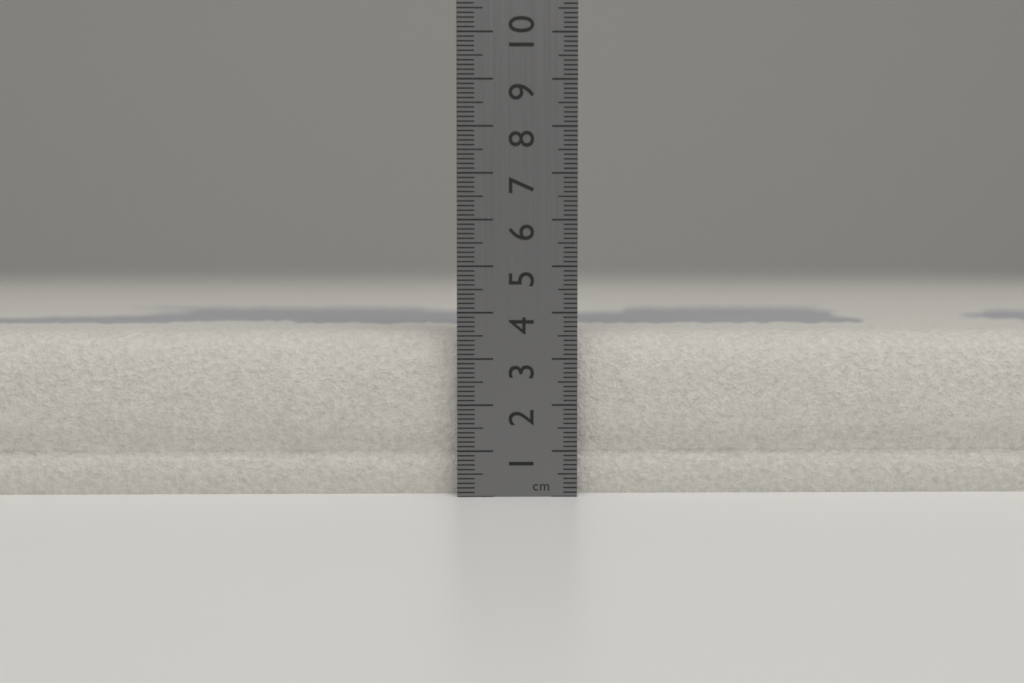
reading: 3.6 cm
